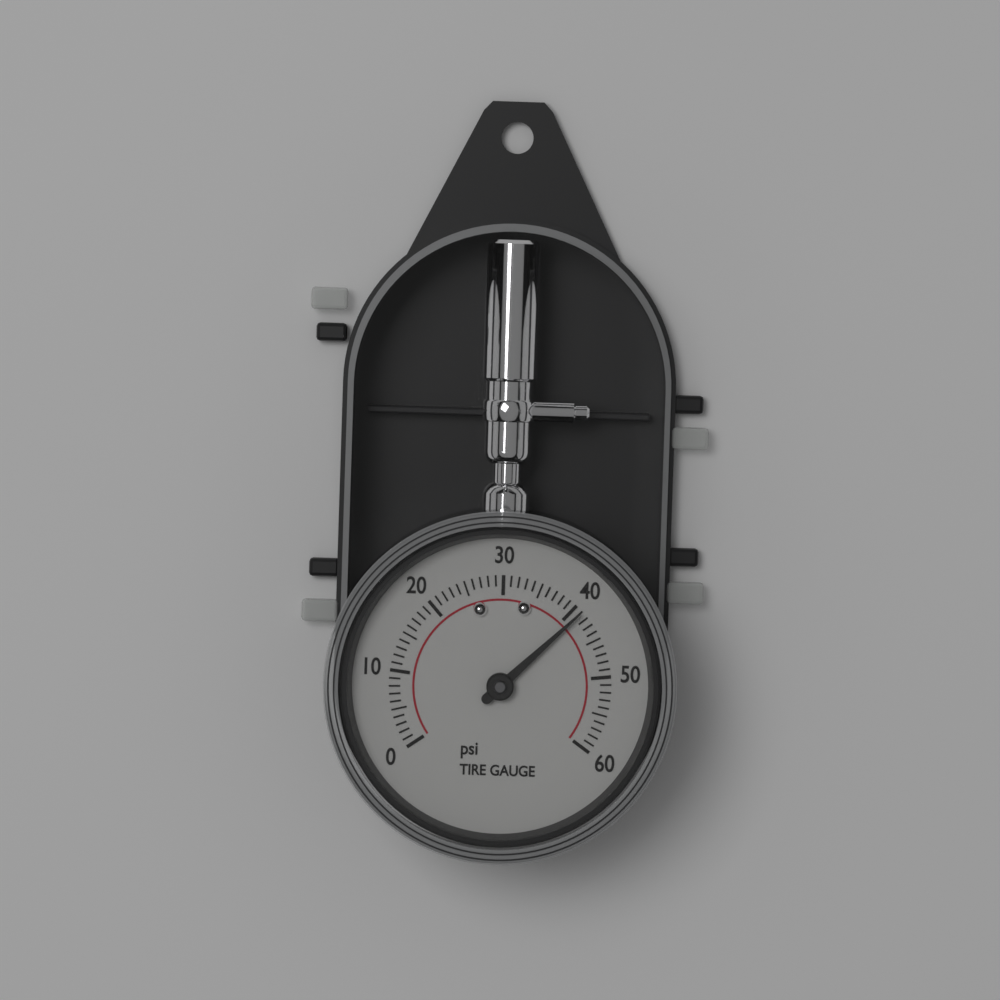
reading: 41 psi
